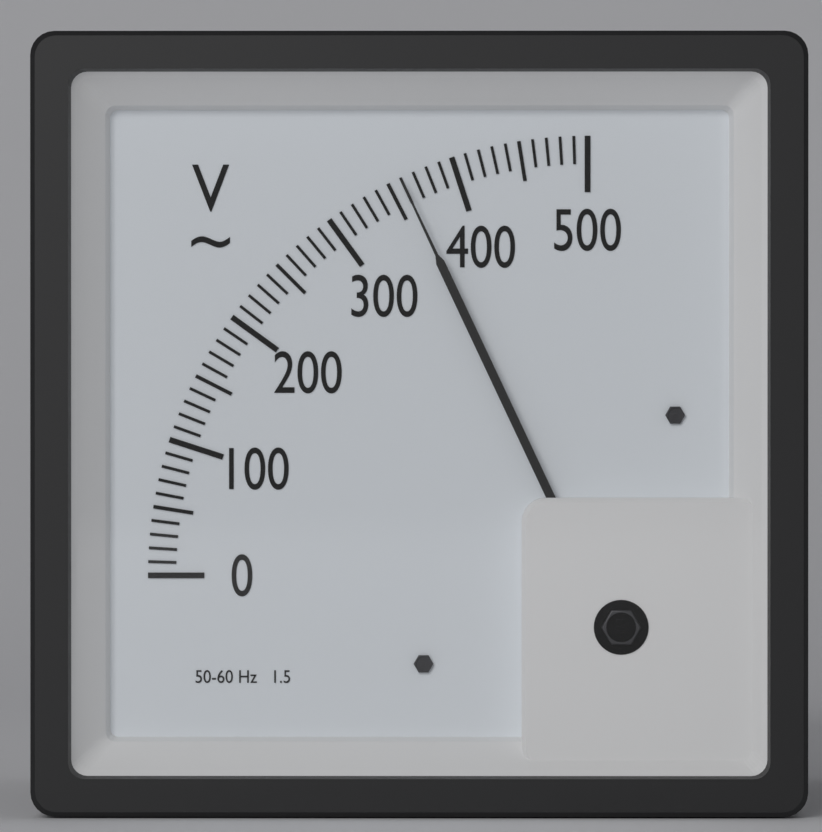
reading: 360 V
